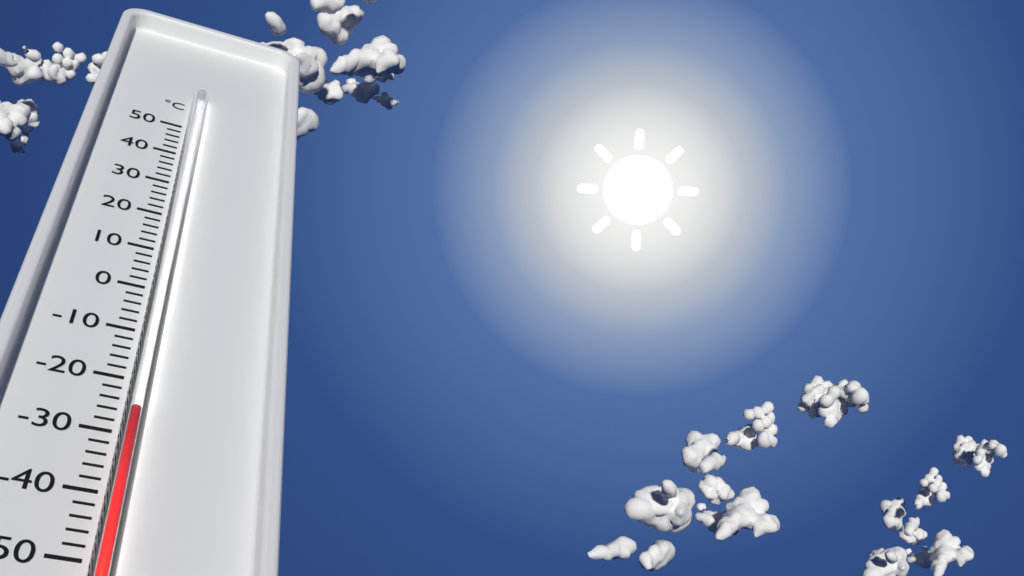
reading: -28 °C
